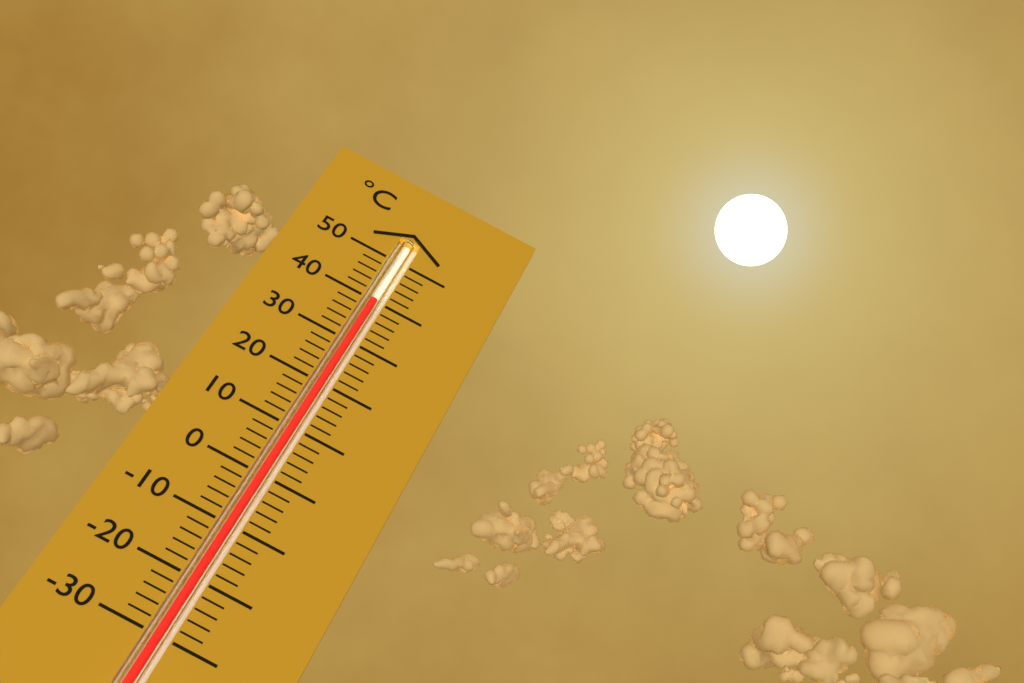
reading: 40 °C
